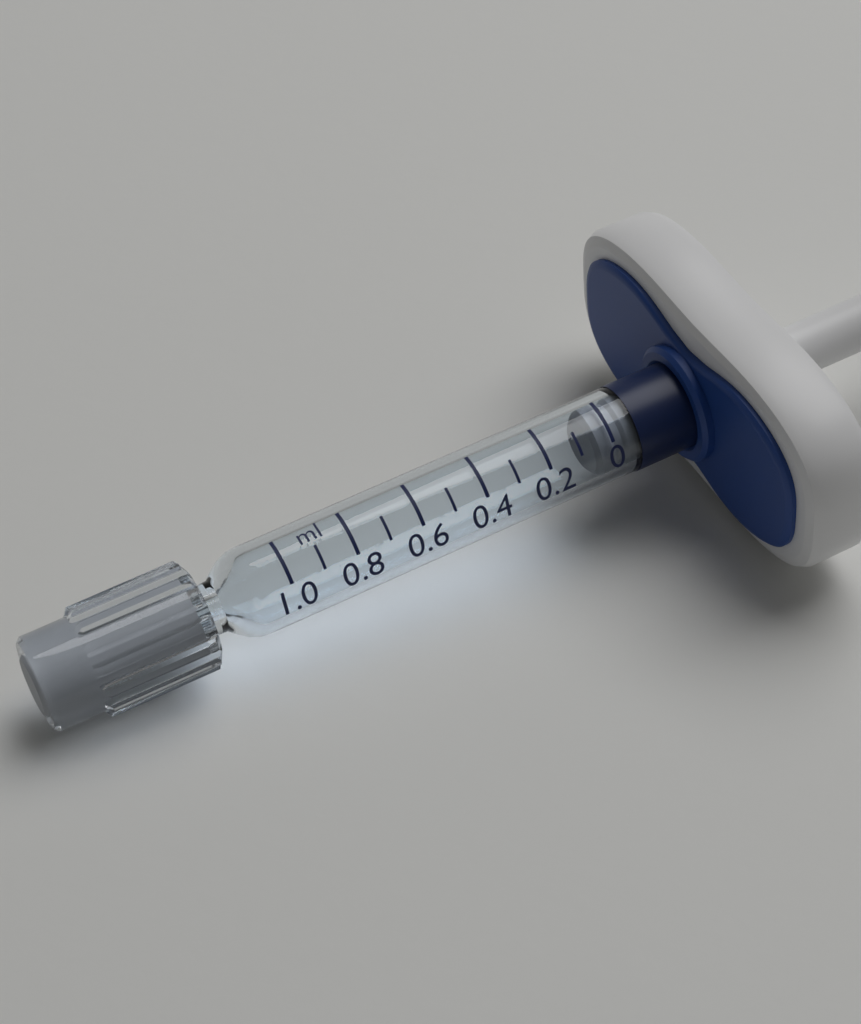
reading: 0.05 ml
